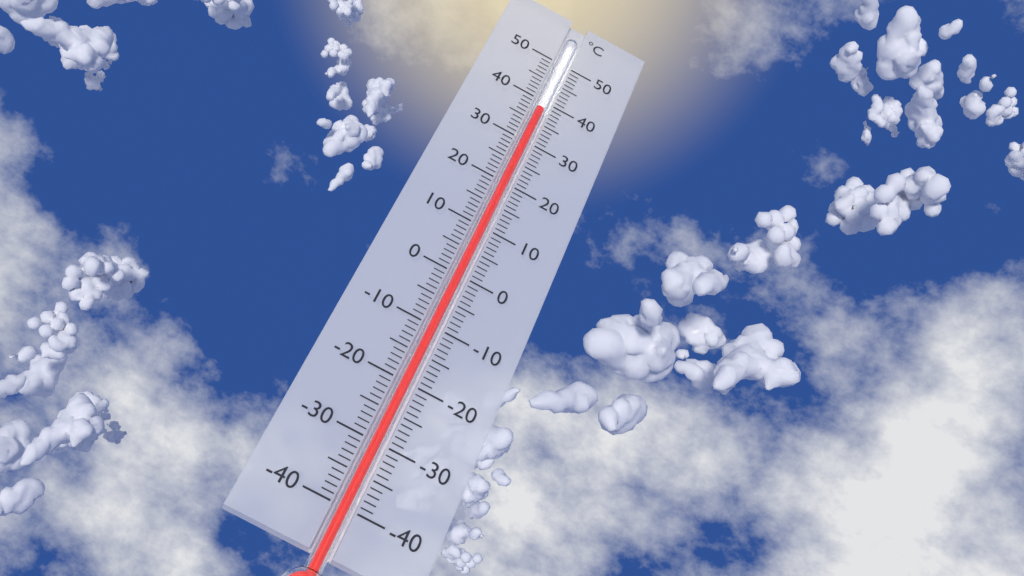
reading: 38 °C
